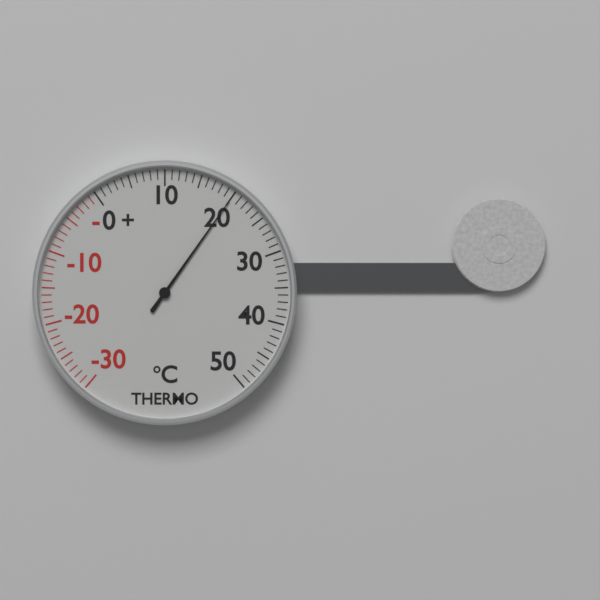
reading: 20 °C
